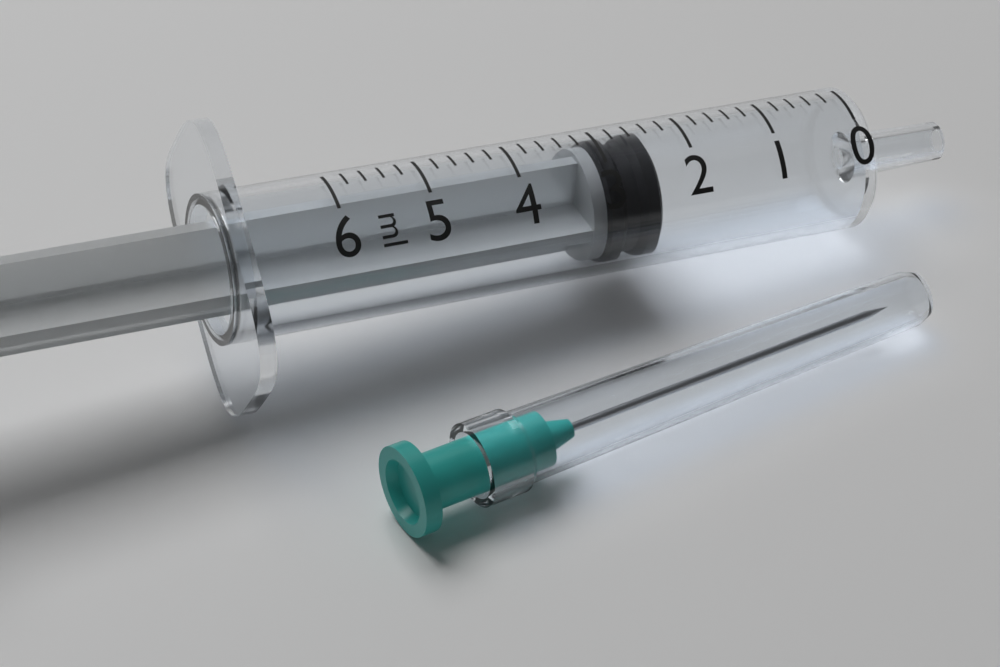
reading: 2.4 ml
